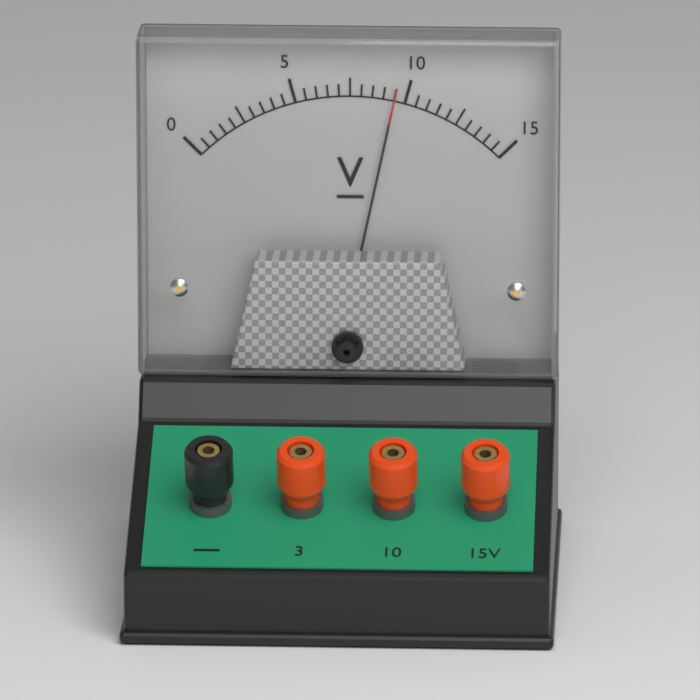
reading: 9.5 V
